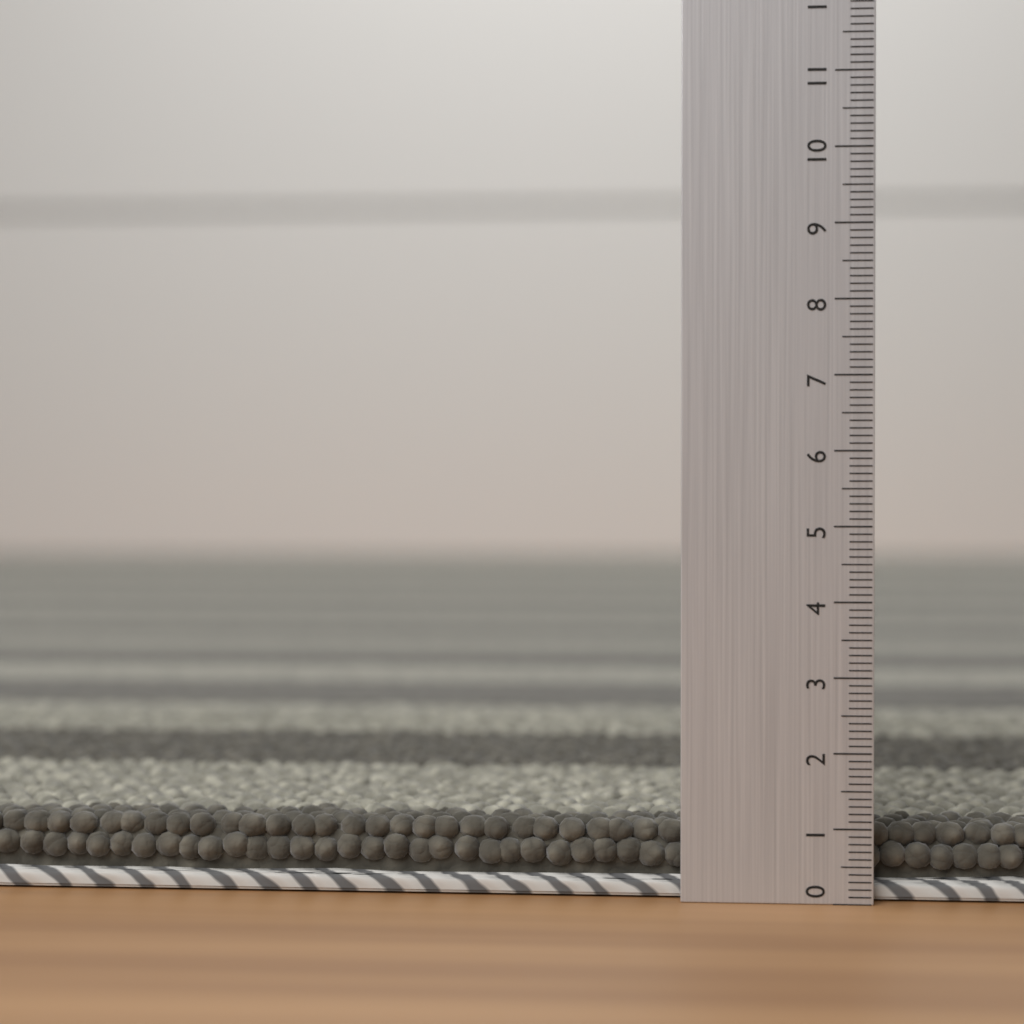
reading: 1.0 (no unit)
